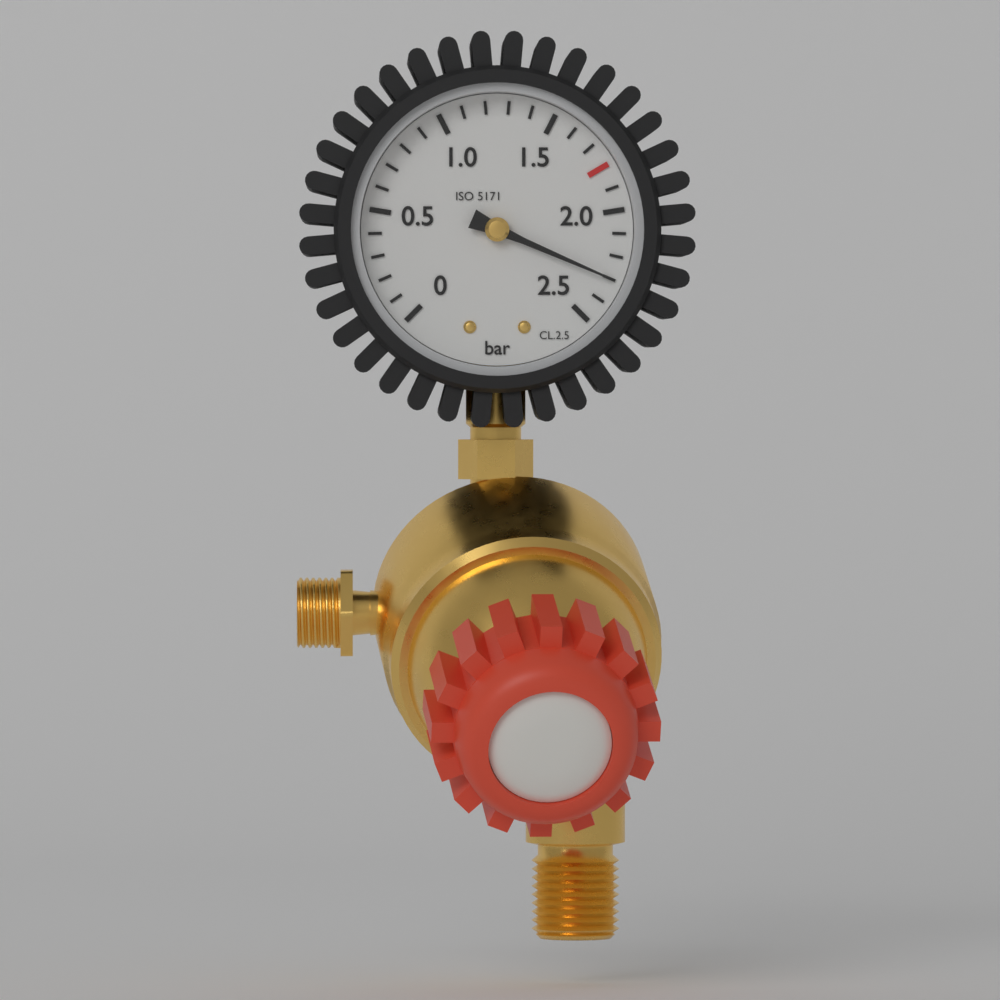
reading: 2.3 bar
